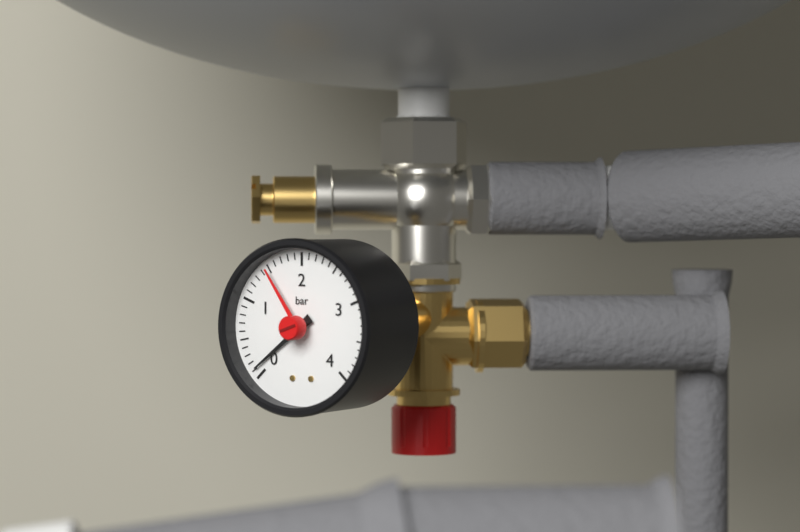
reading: 0.1 bar
